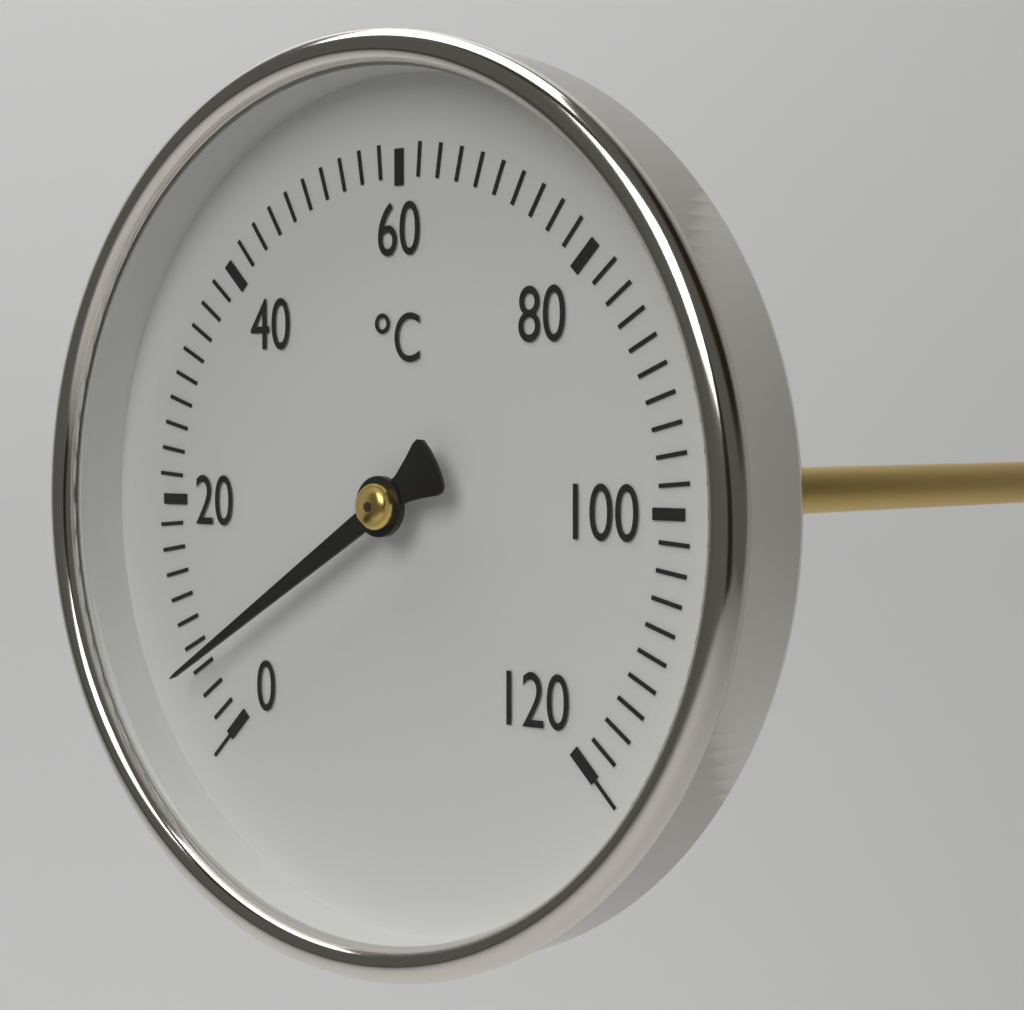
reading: 6 °C
